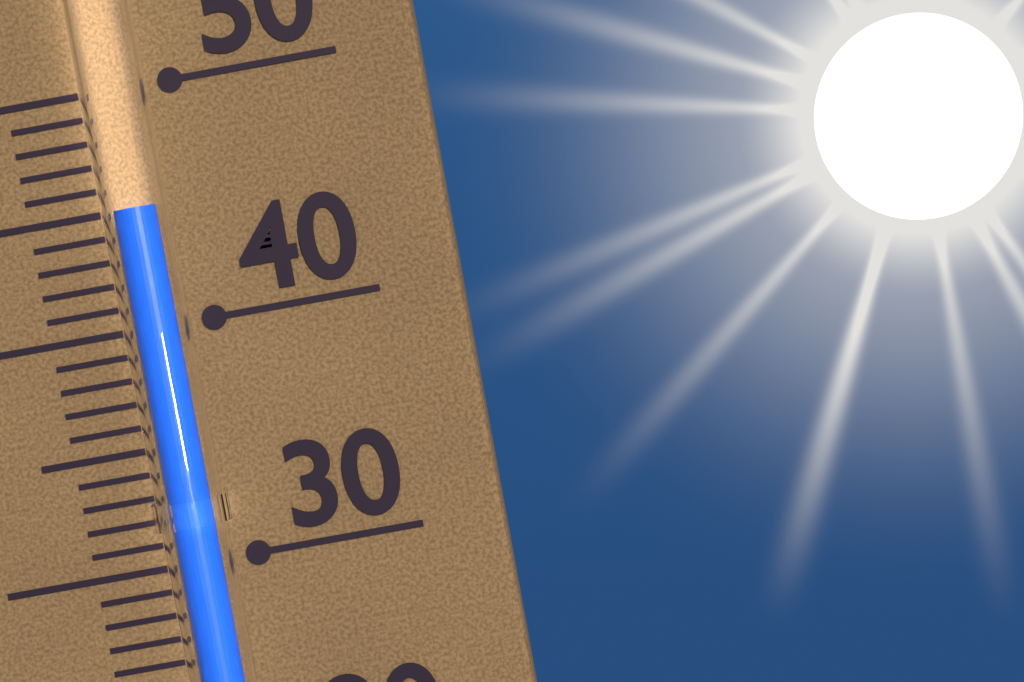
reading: 45 (no unit)
